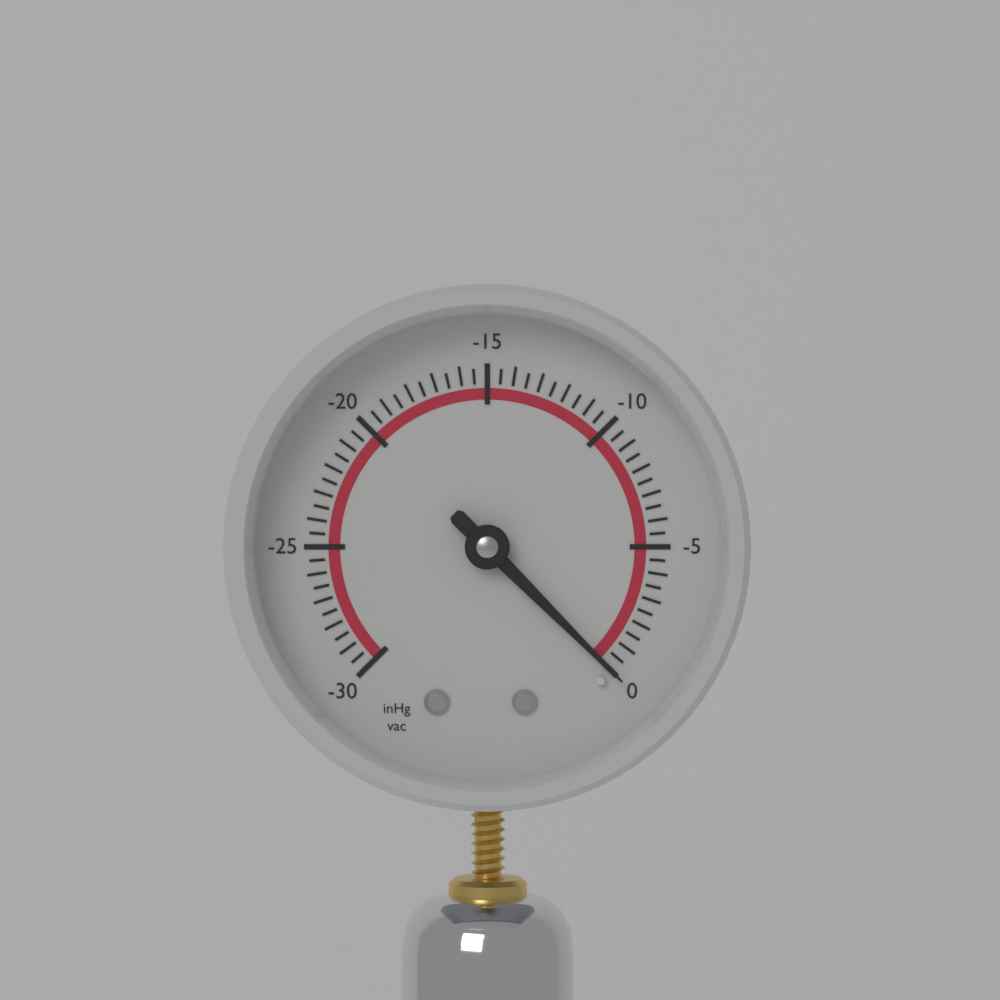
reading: 0.0 inHg
